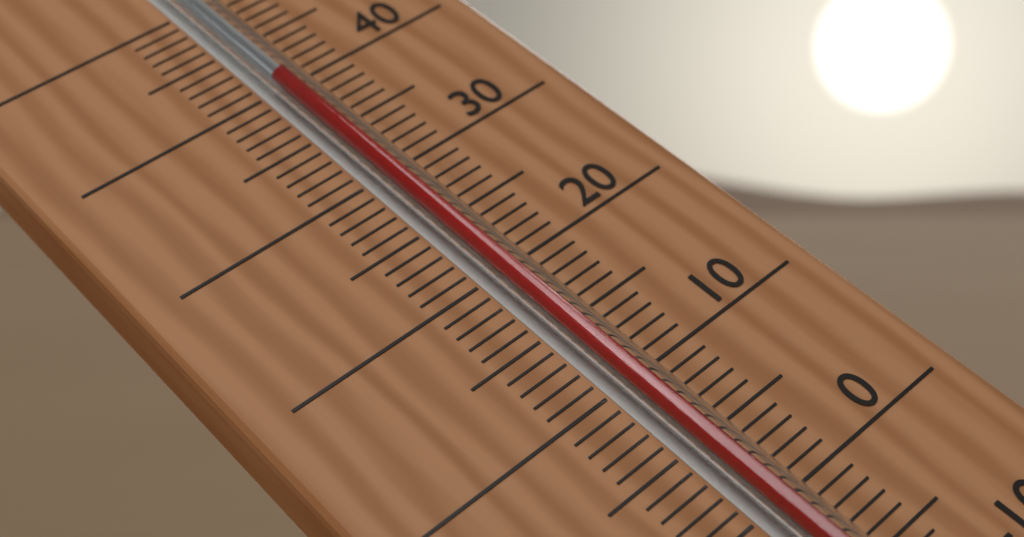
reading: 40 °C
